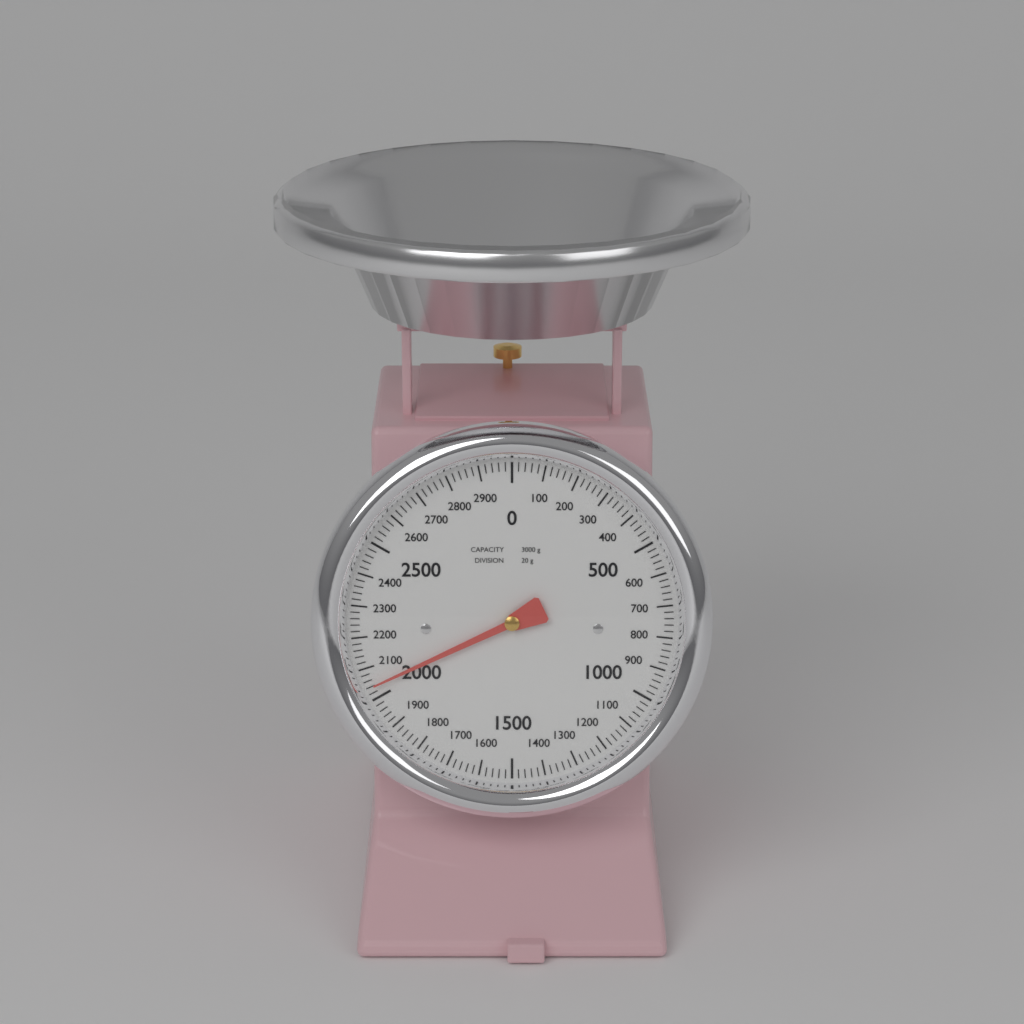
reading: 2040 g
